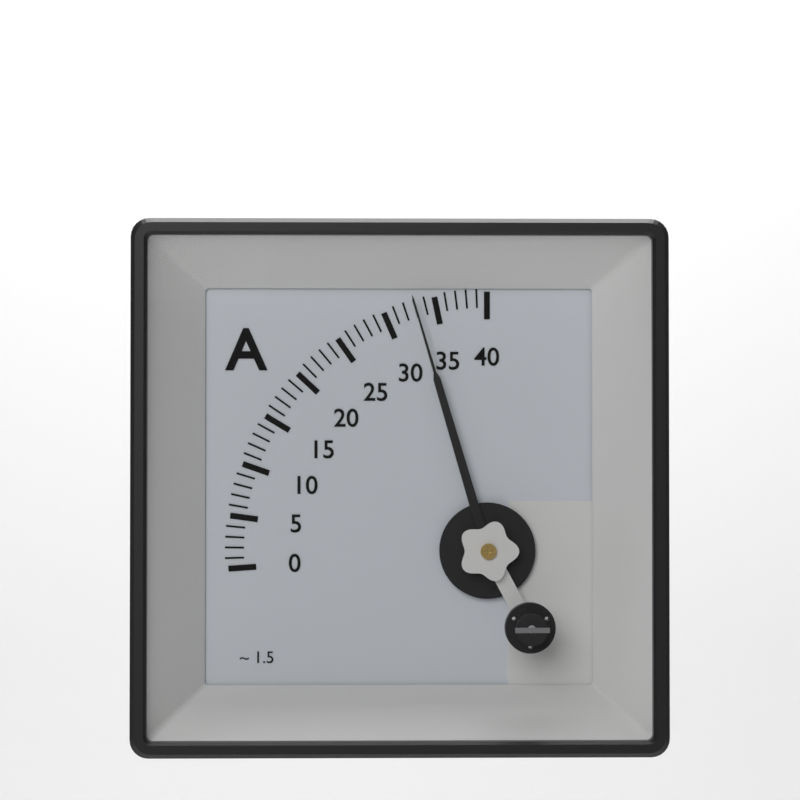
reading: 33 A
